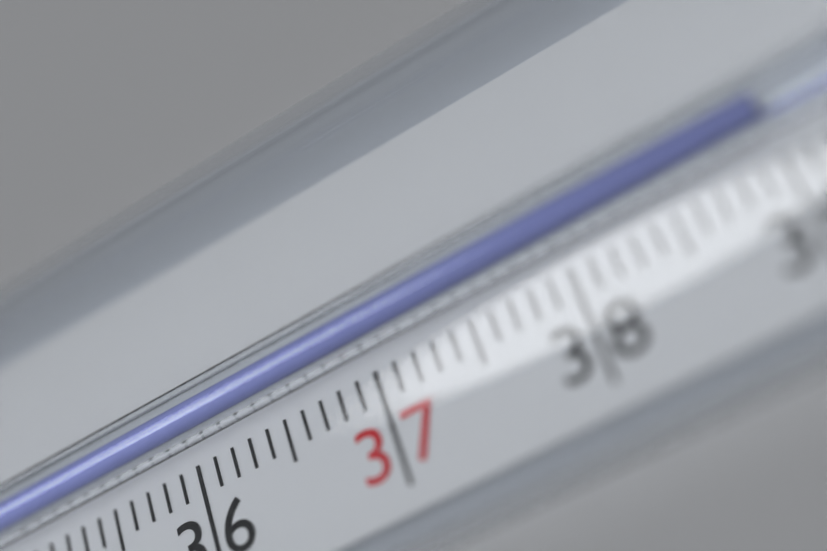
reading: 39.0 °C
